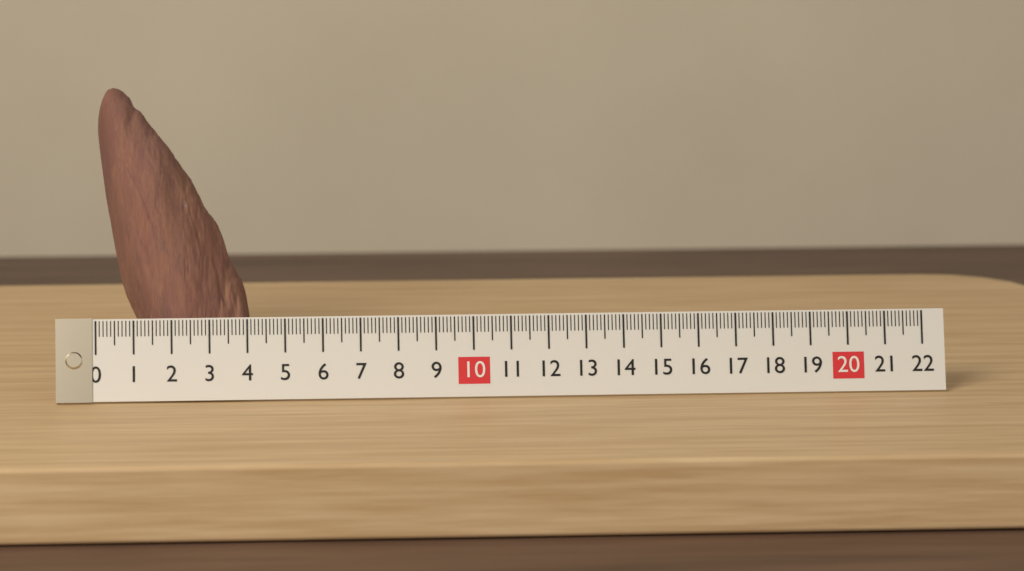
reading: 4.1 (no unit)
